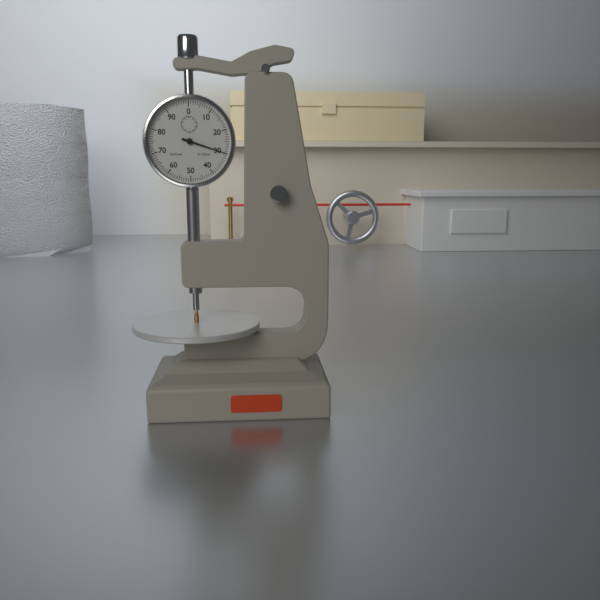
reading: 0.30 mm
